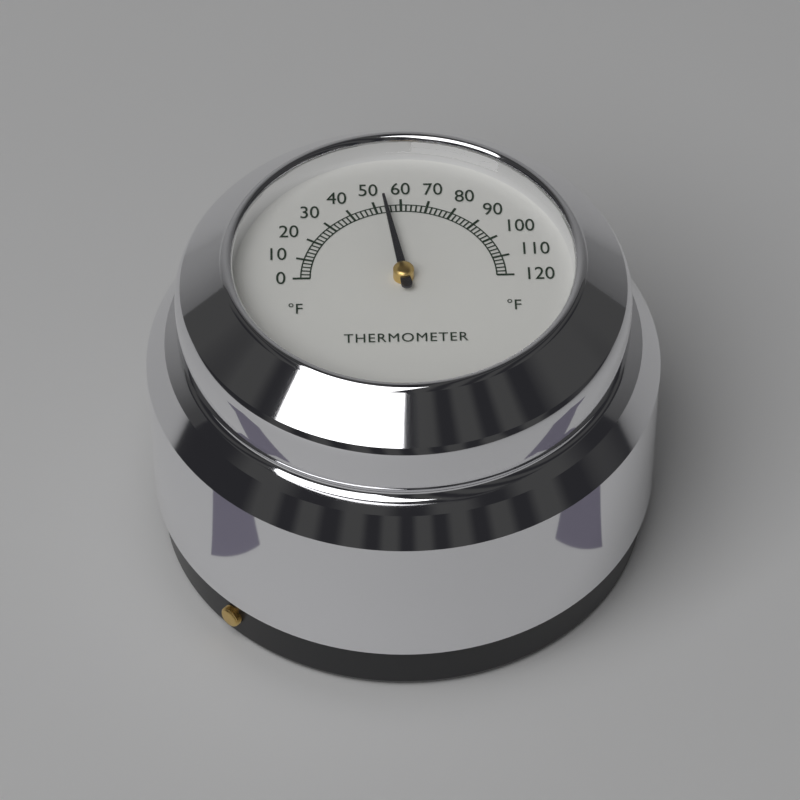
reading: 54 °F
